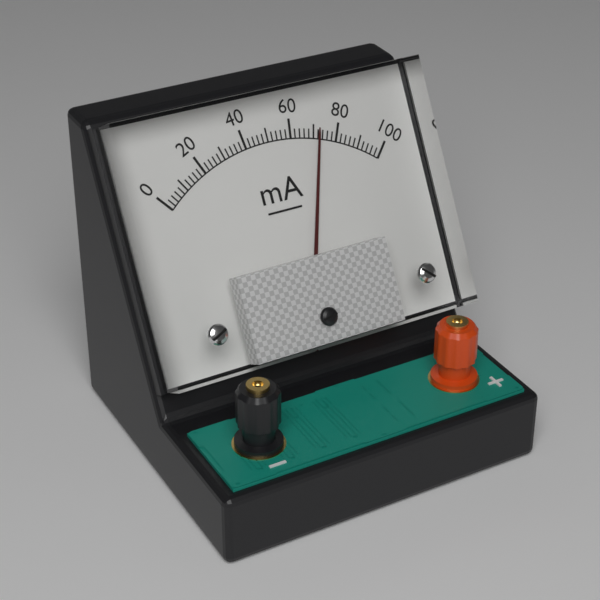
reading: 72 mA
